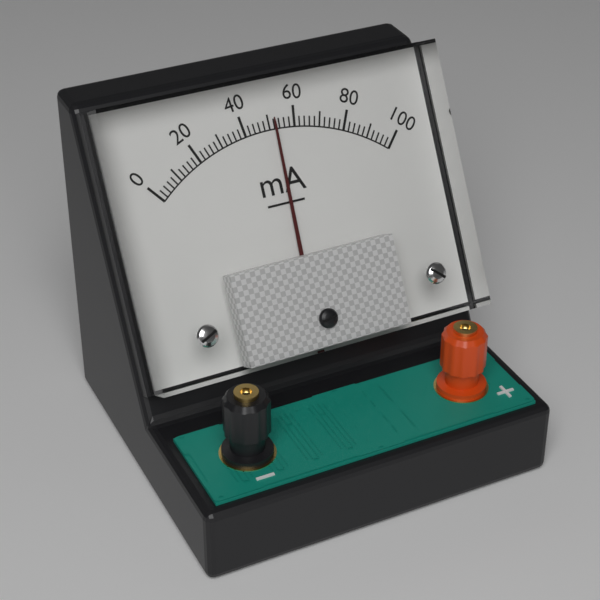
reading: 52 mA
